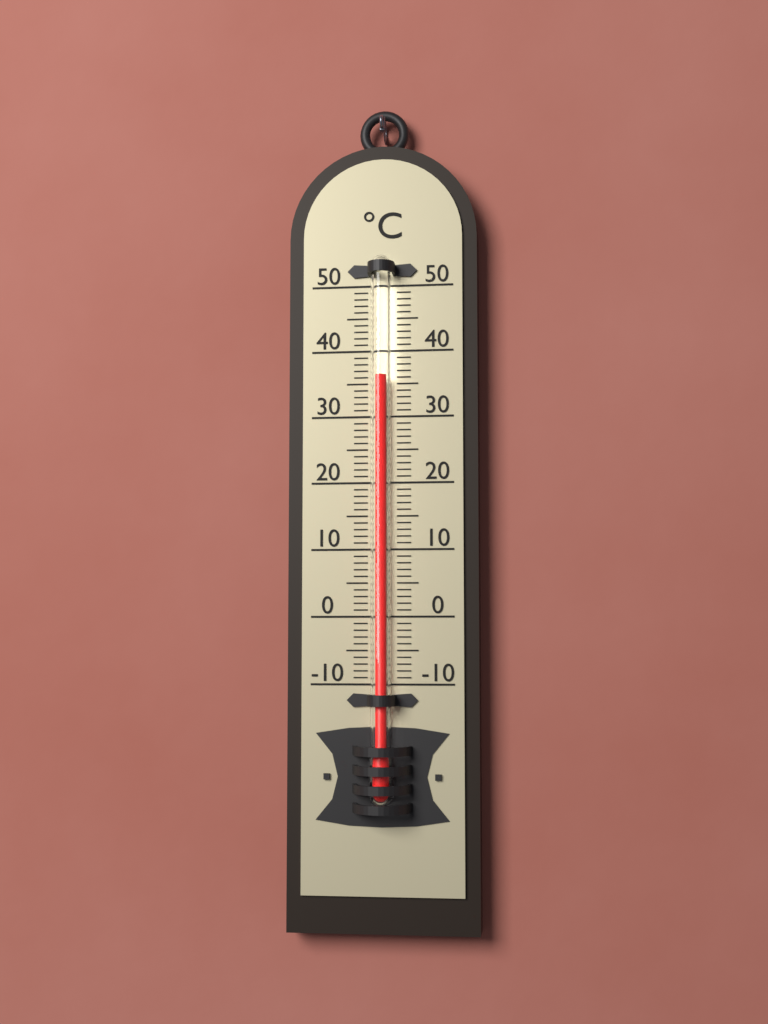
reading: 36 °C
